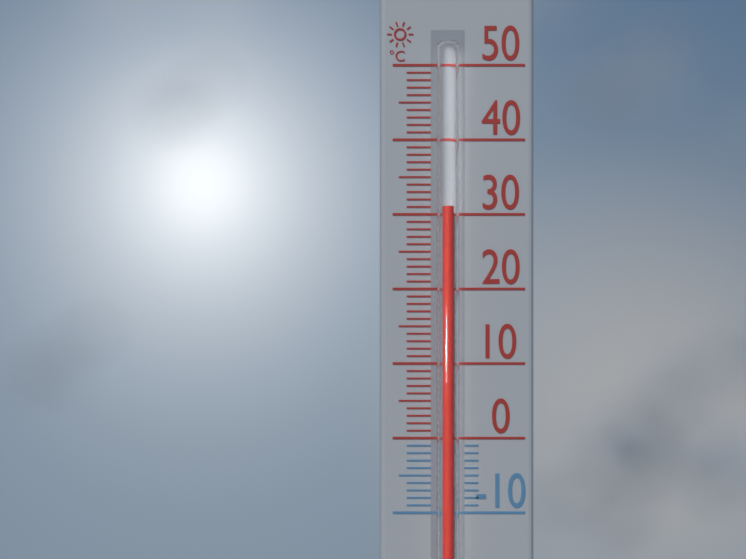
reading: 31 °C
